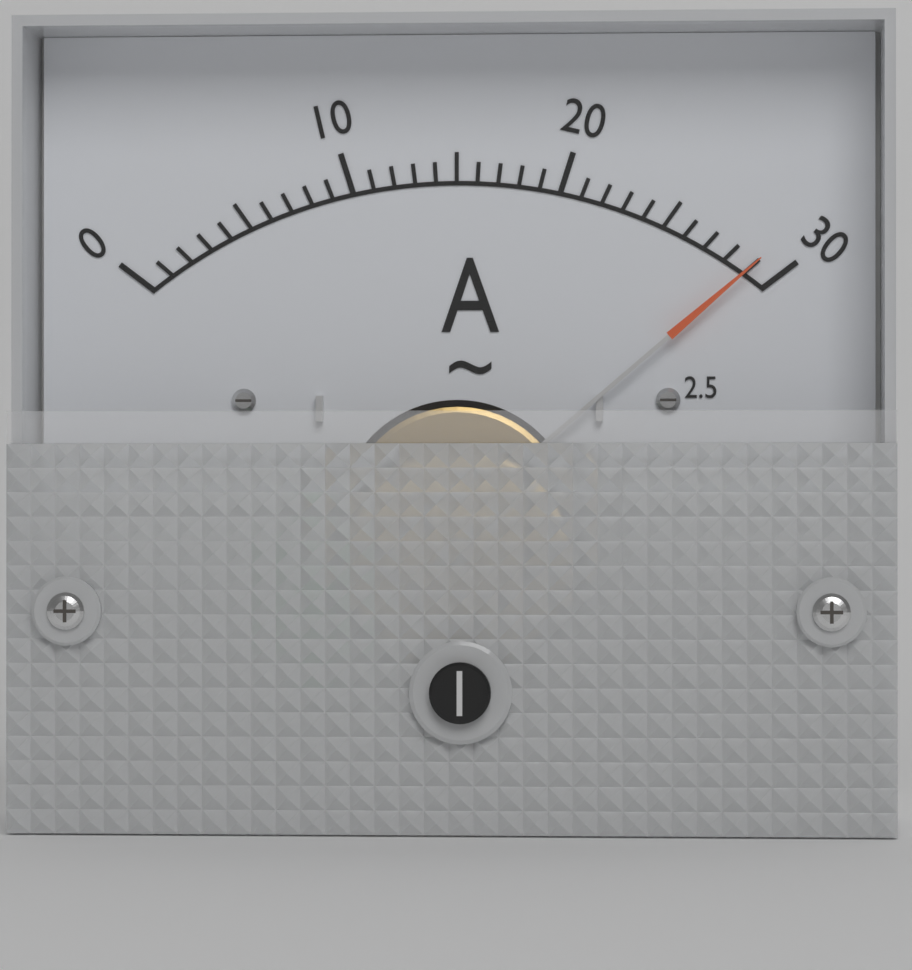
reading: 29 A
